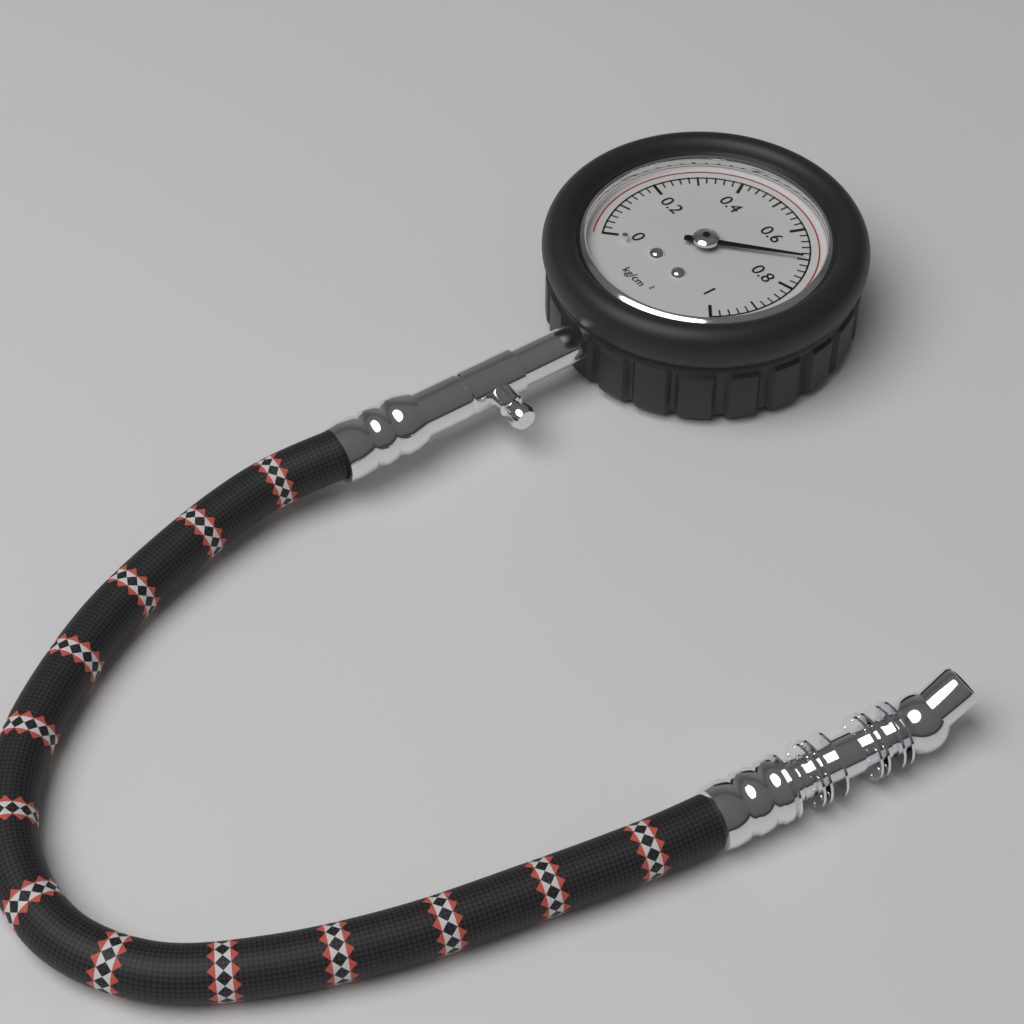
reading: 0.70 kg/cm²
